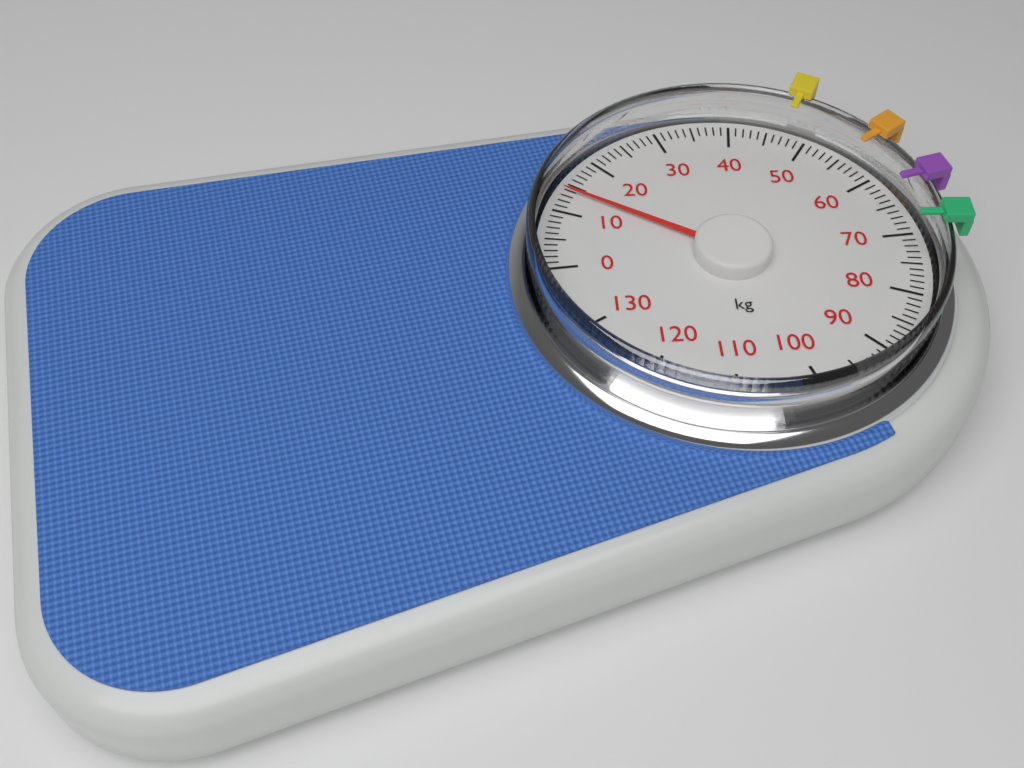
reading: 14 kg
